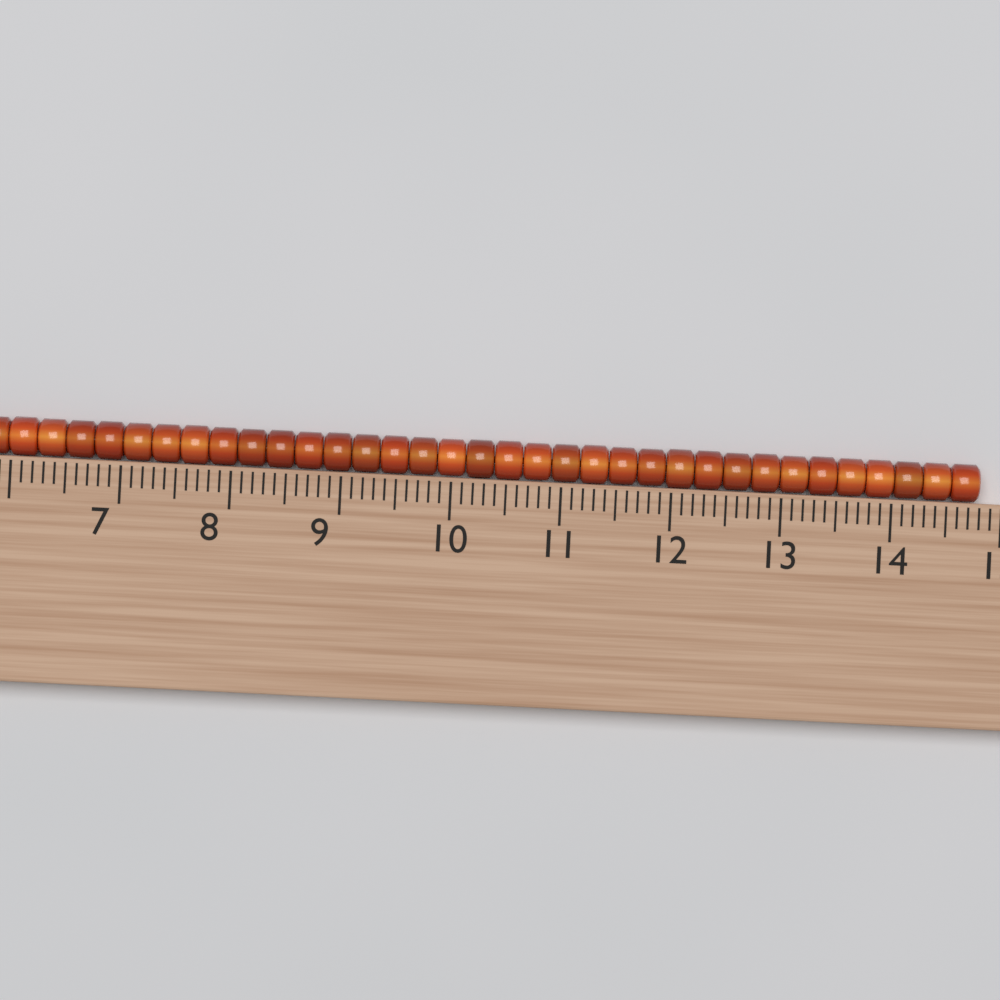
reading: 14.8 (no unit)
